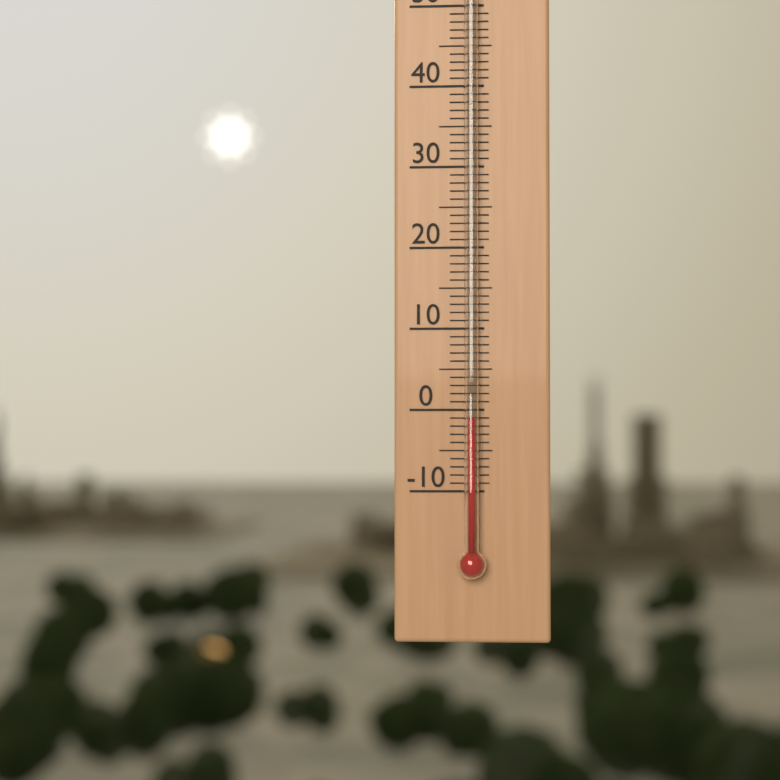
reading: -1 °C
